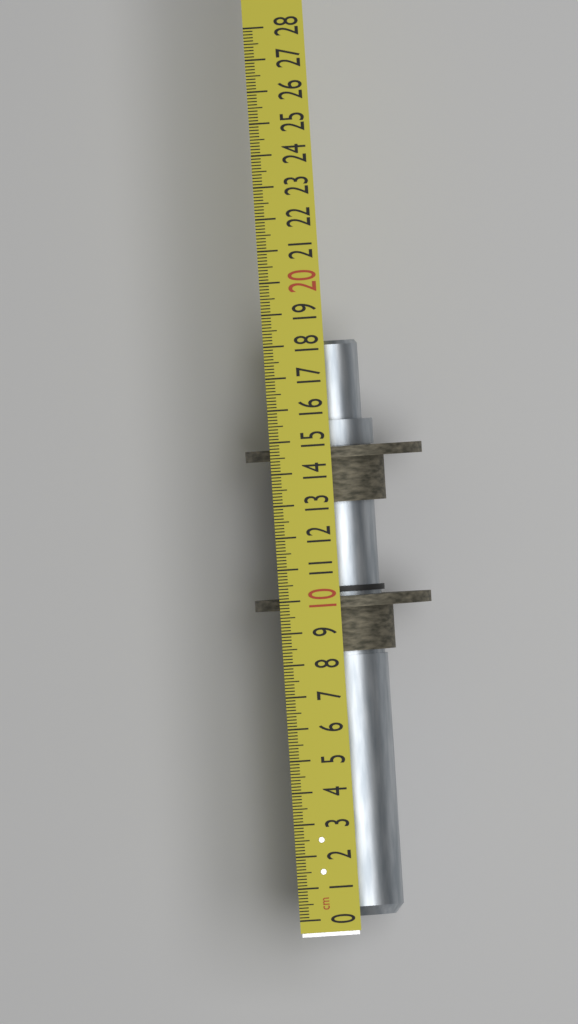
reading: 18.1 cm
